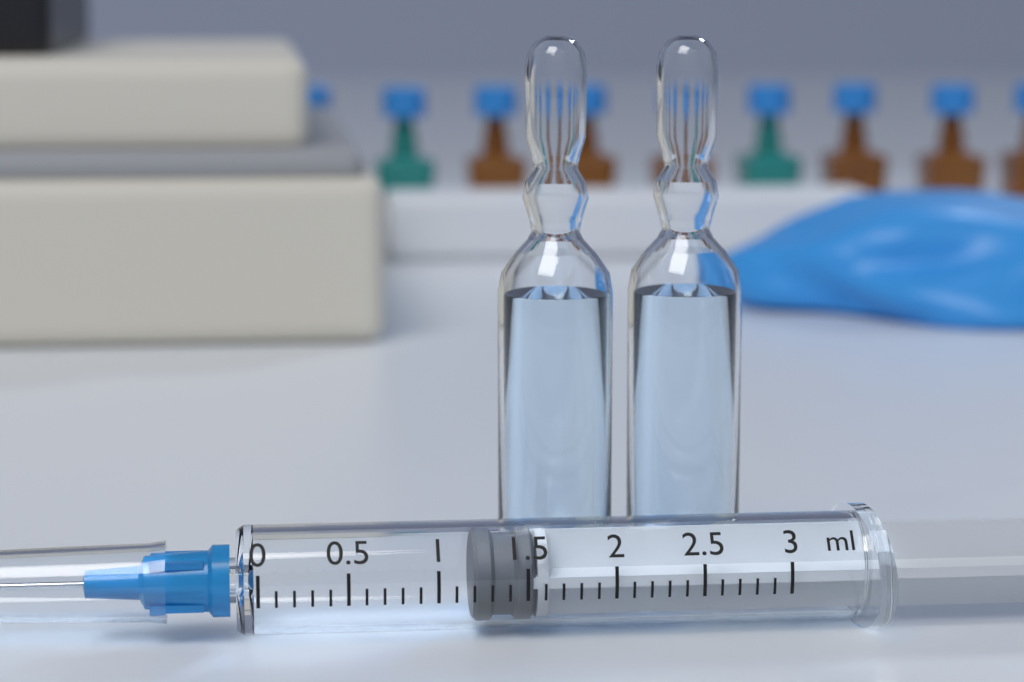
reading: 1.2 ml
